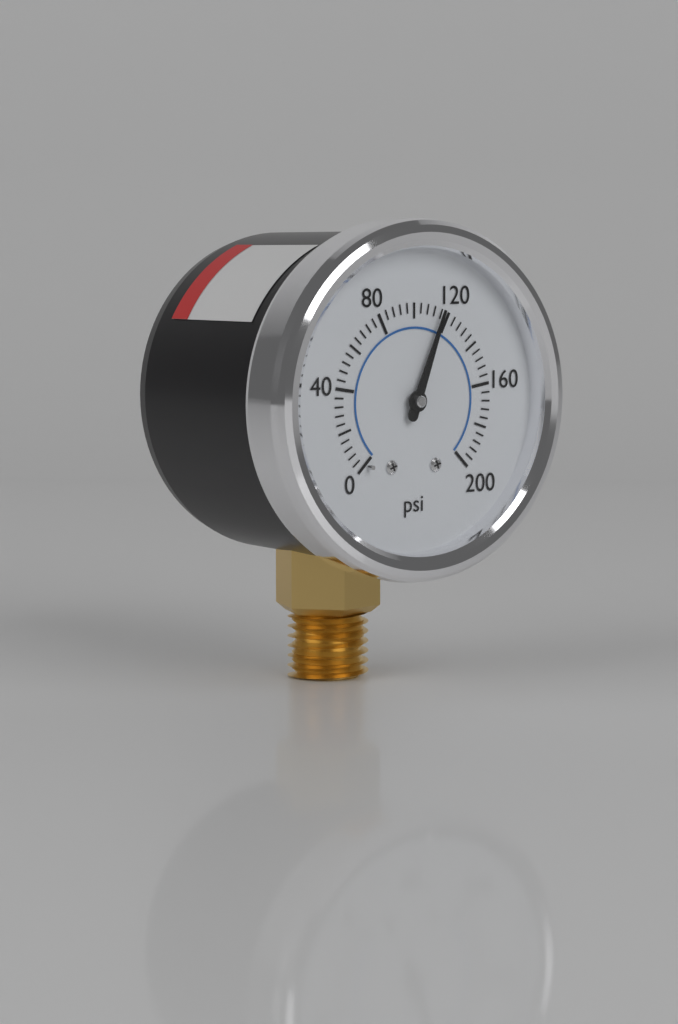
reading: 116 psi
